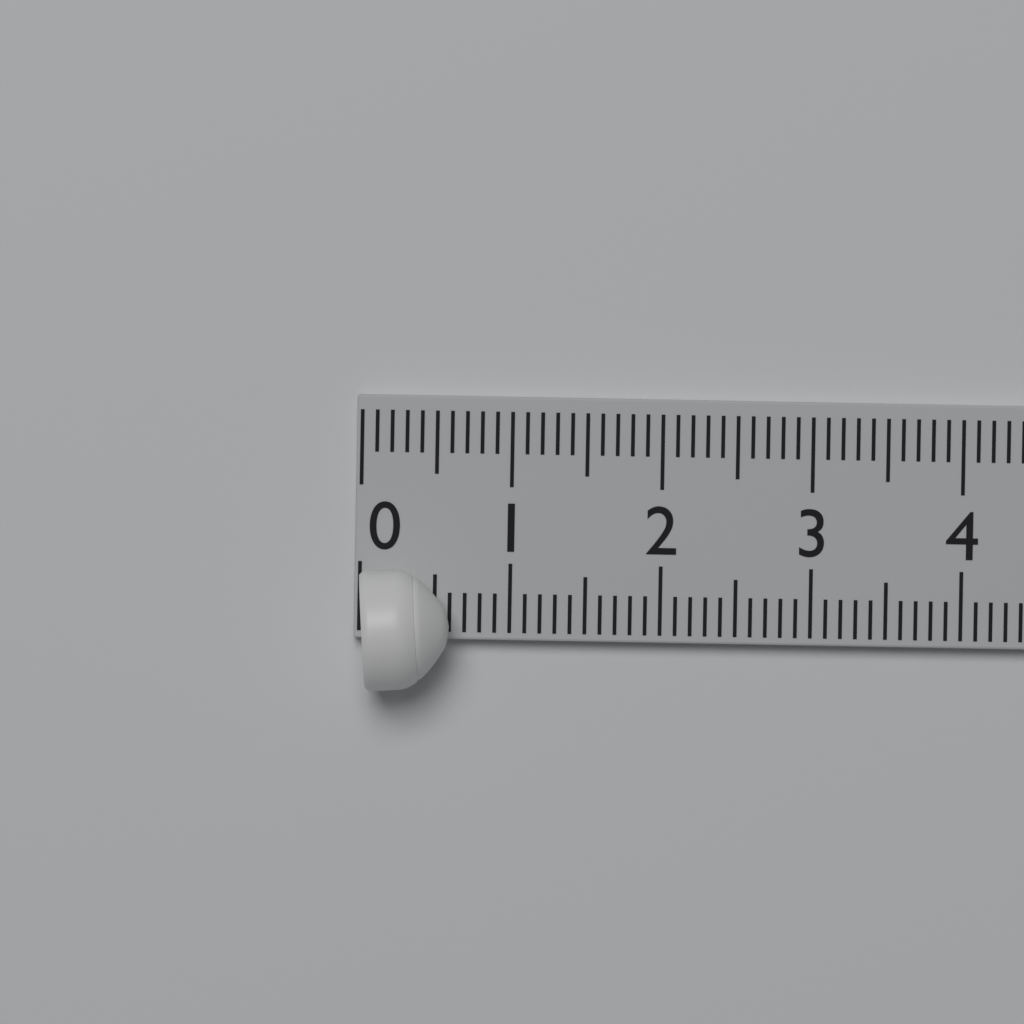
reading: 0.6 (no unit)
